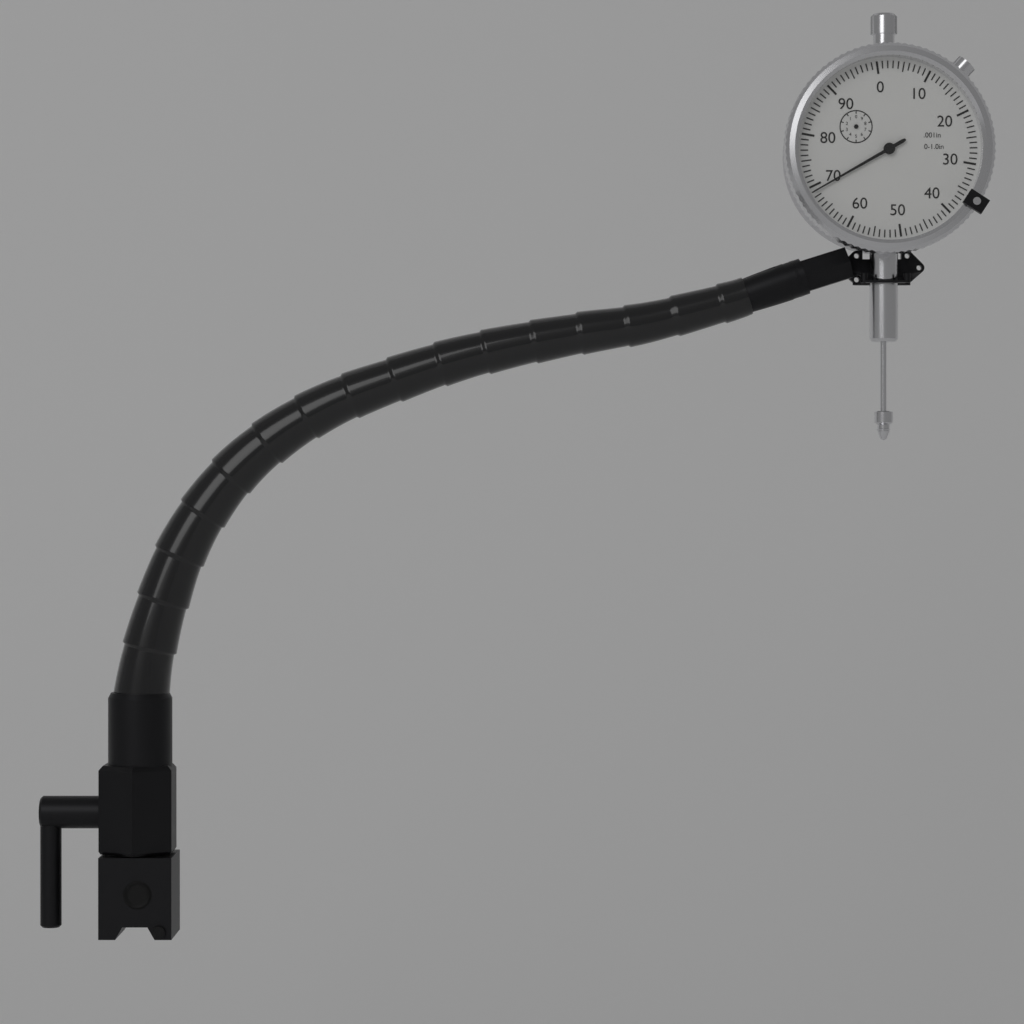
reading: 0.069 in
